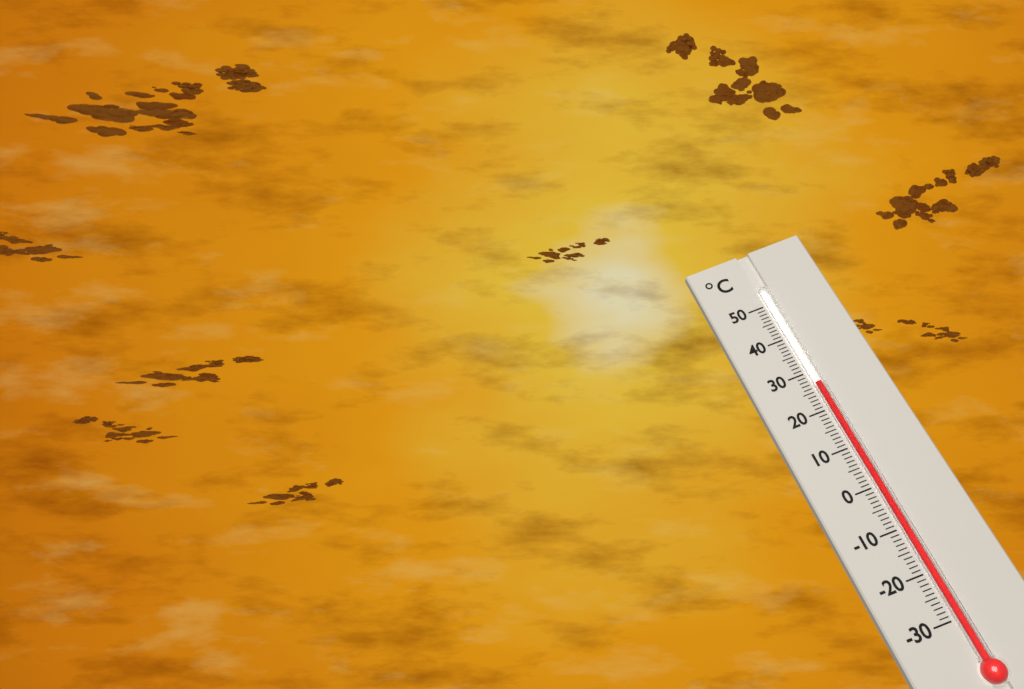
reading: 27 °C
